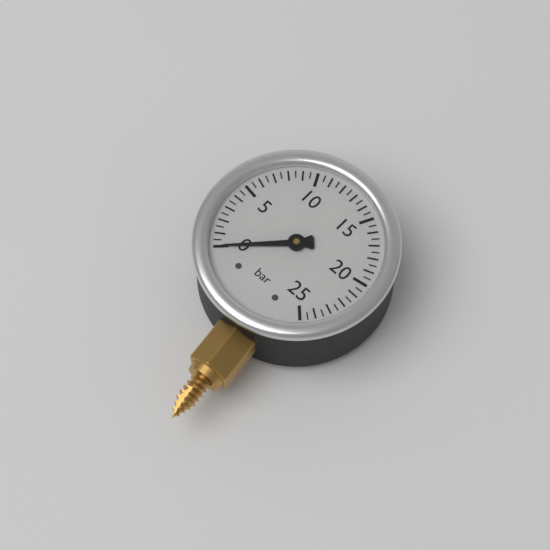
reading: 0.0 bar
